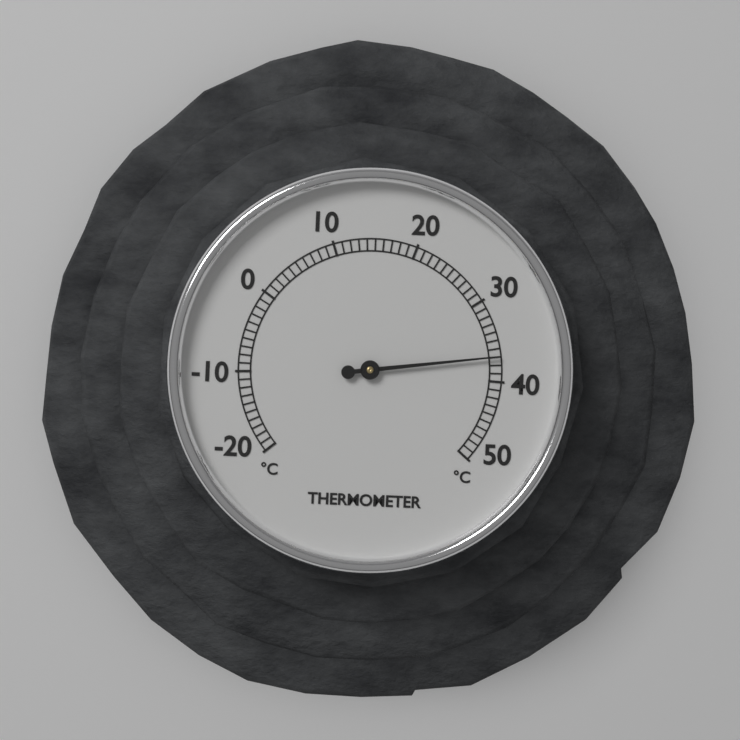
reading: 37 °C
